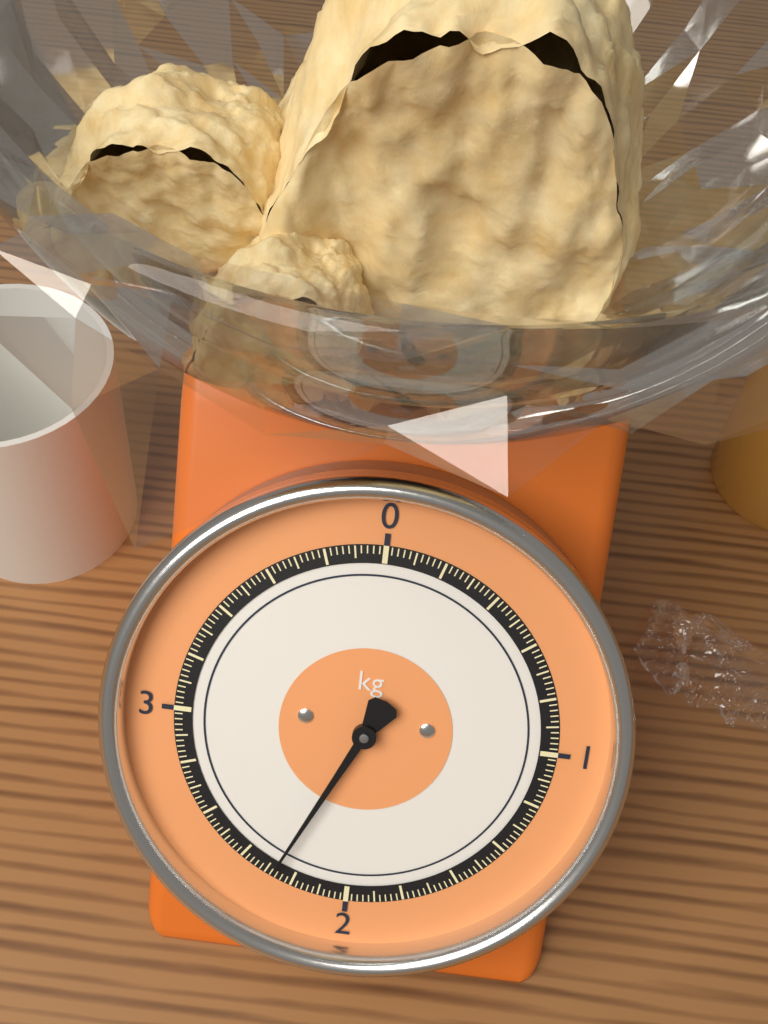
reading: 2.28 kg
